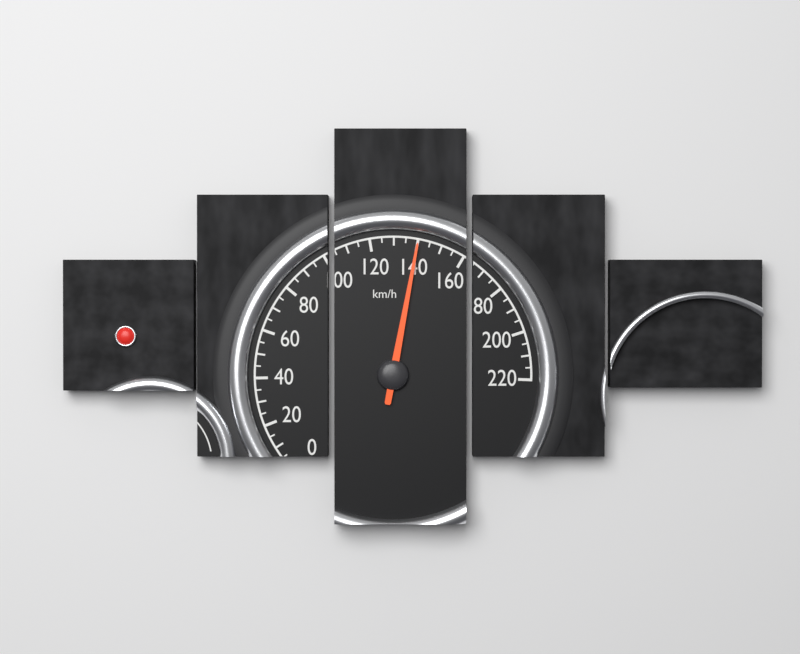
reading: 140 km/h
